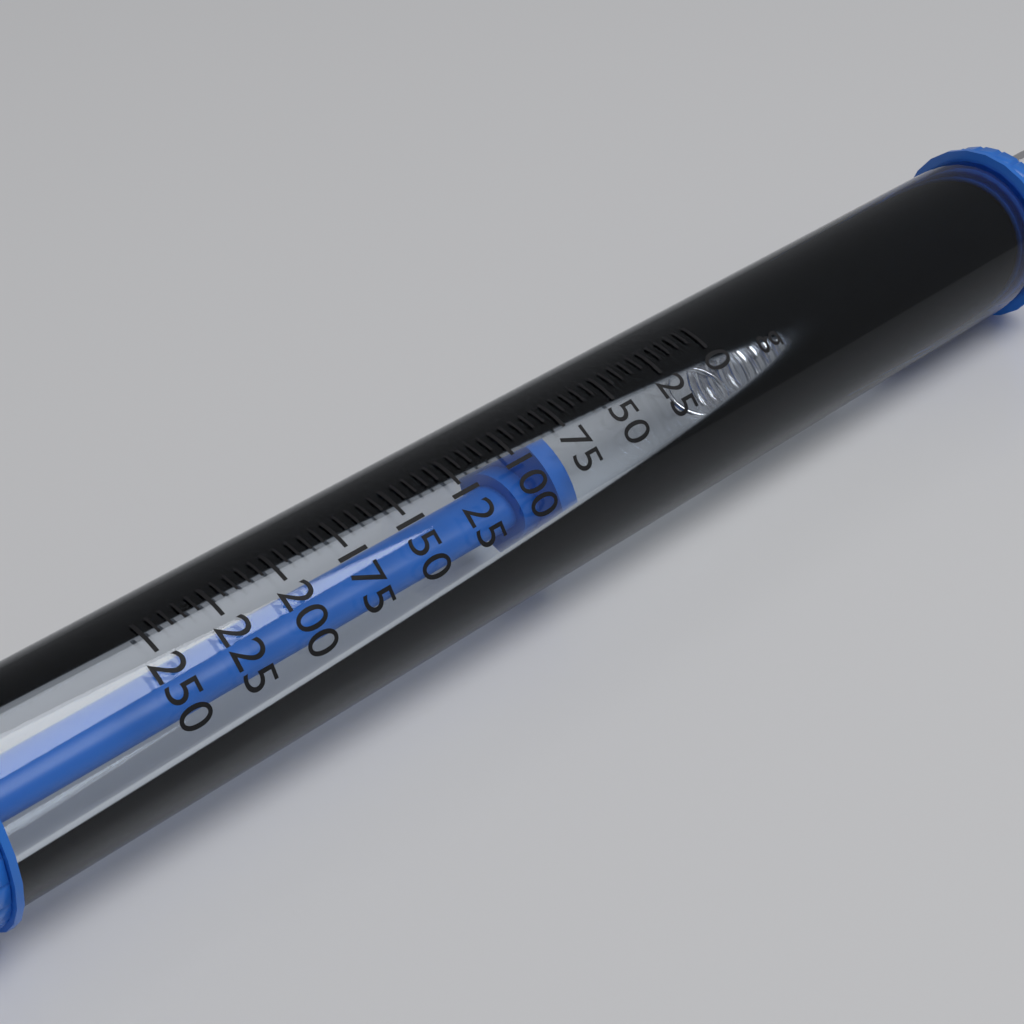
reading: 80 g
